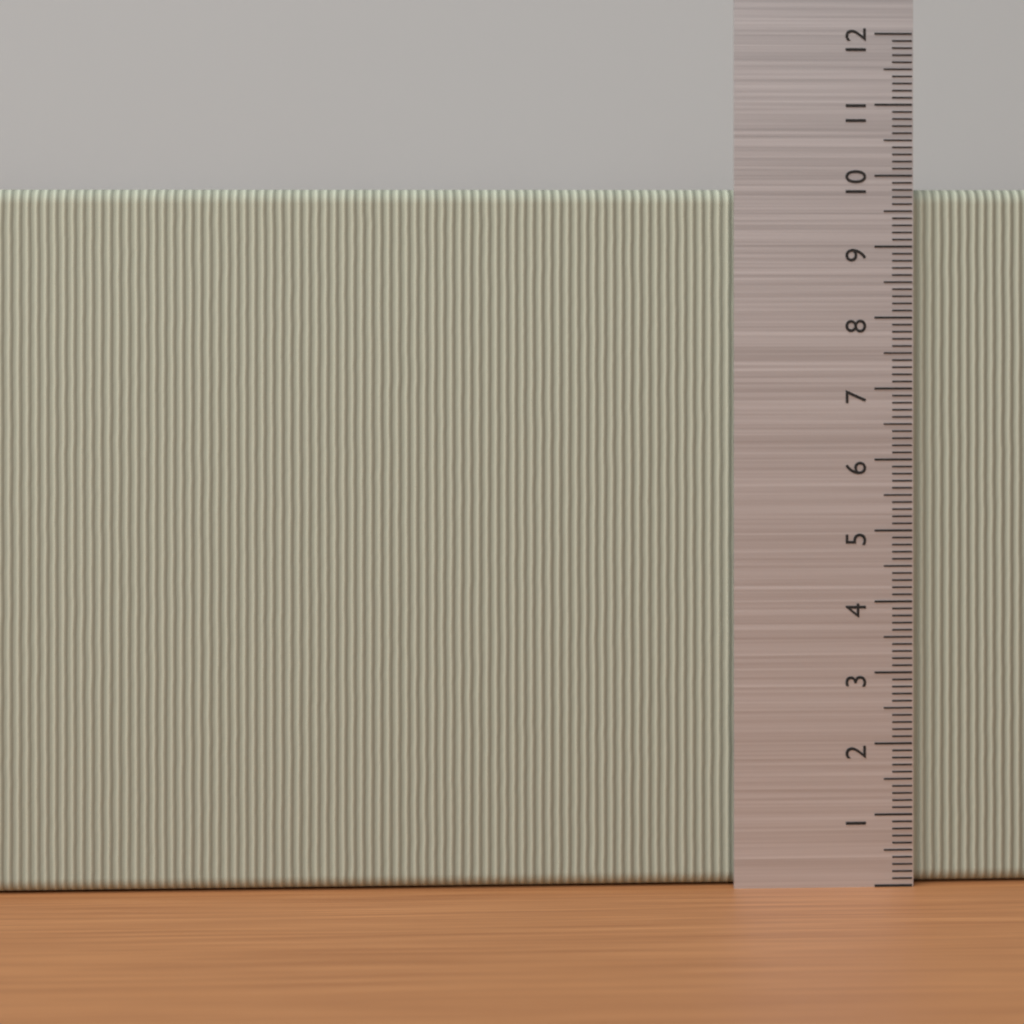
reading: 9.8 (no unit)
